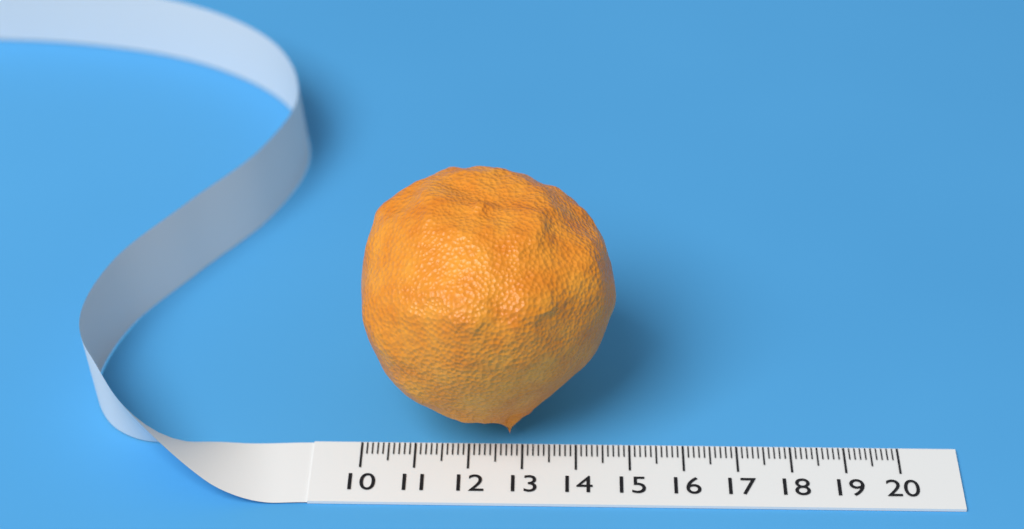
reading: 14.7 (no unit)
